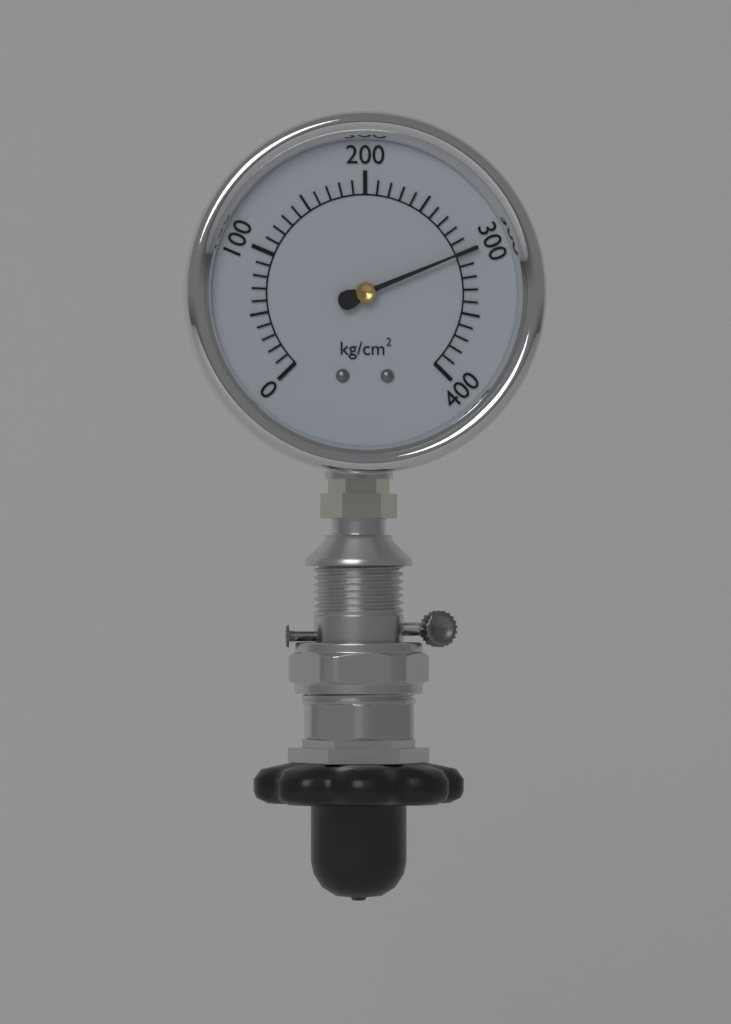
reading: 300 kg/cm²
